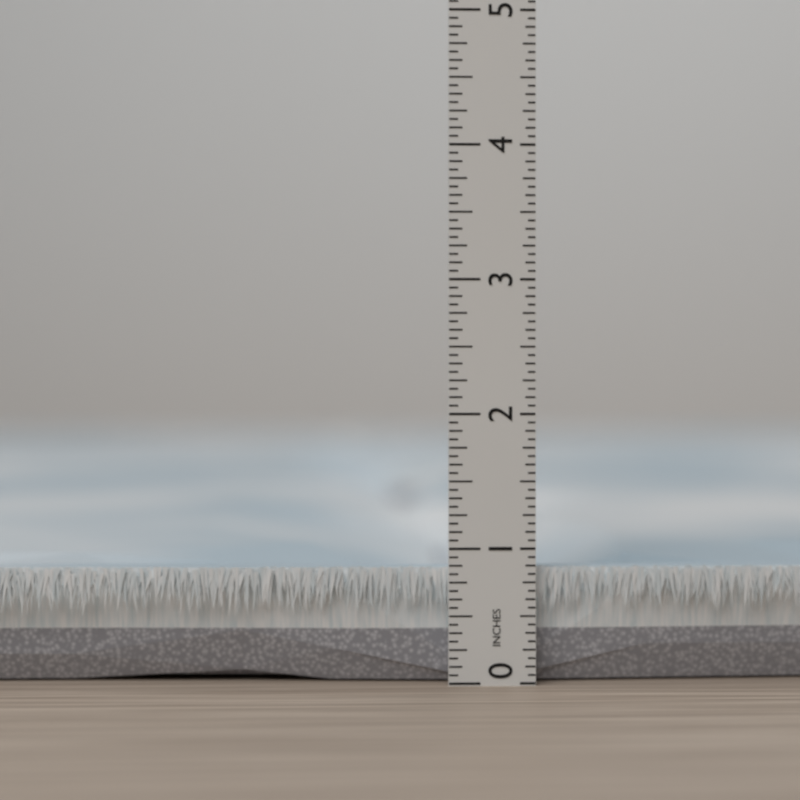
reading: 0.8750 in
